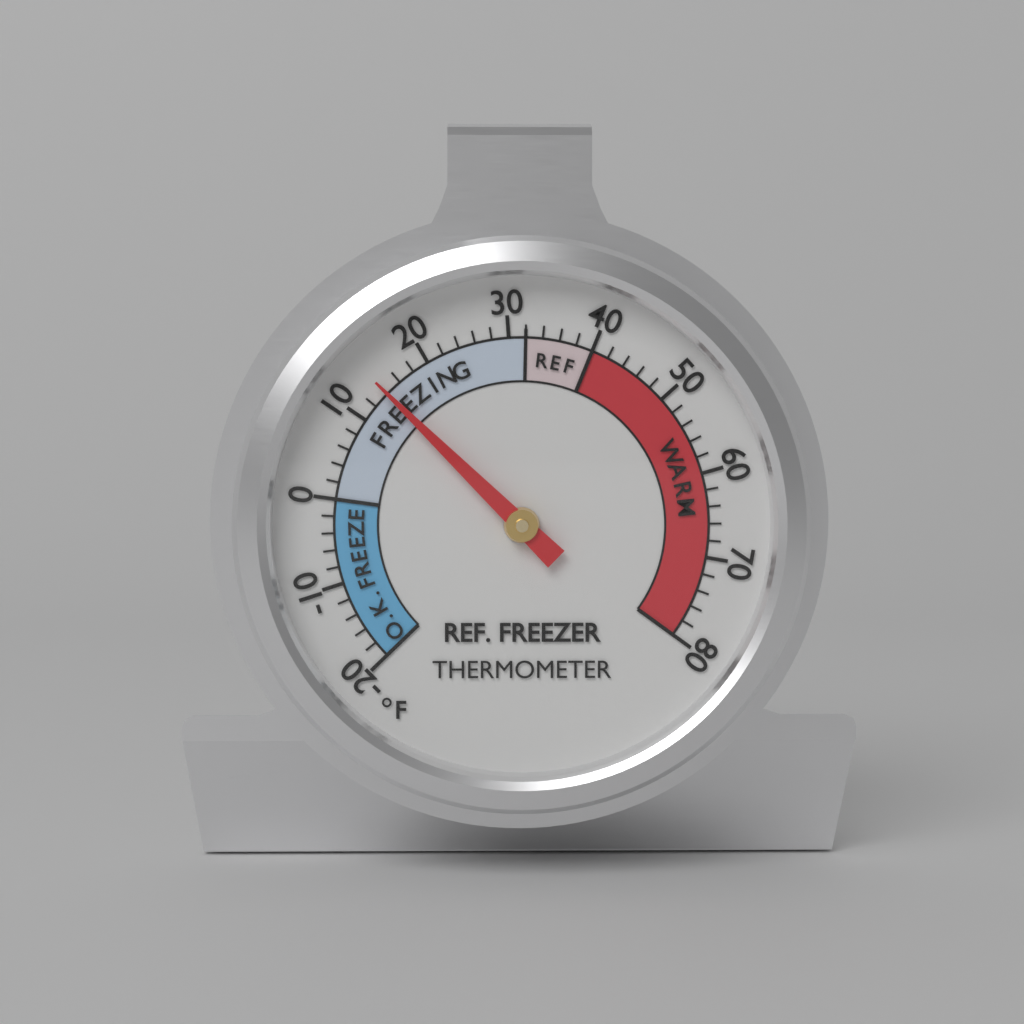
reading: 14 °F
